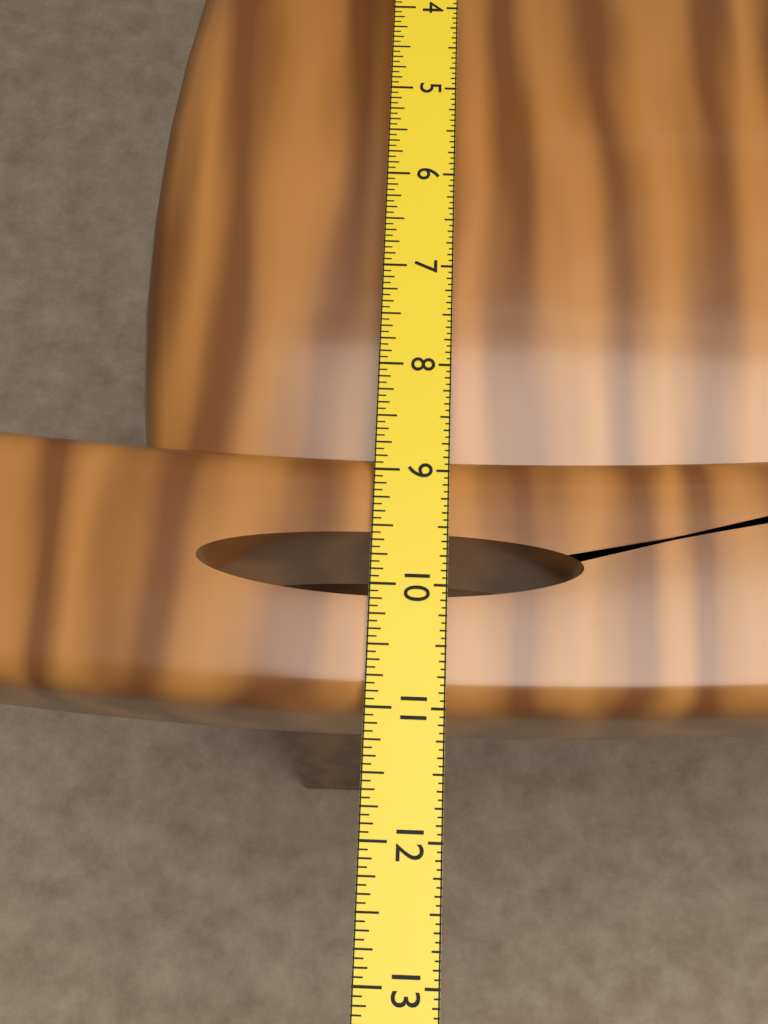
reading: 11.0000 in
